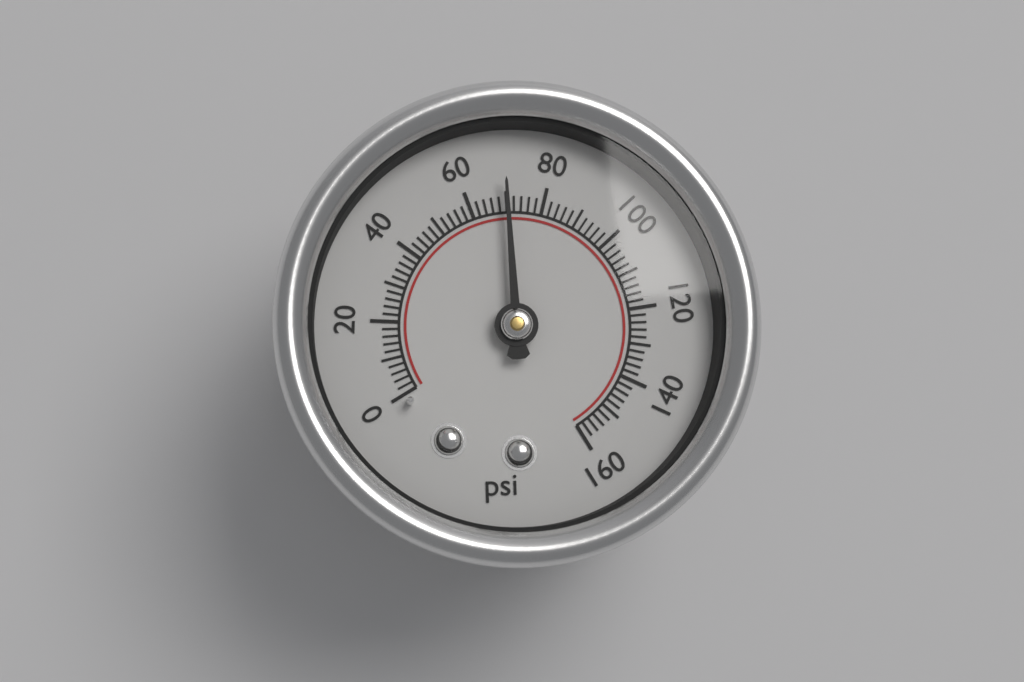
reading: 70 psi
